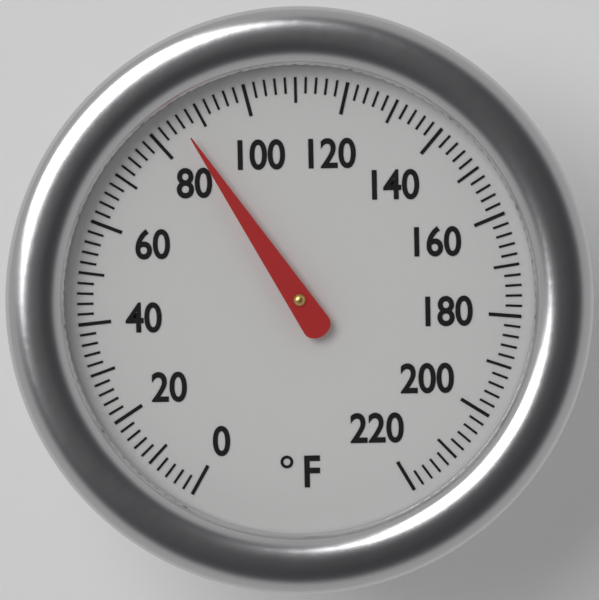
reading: 86 °F
